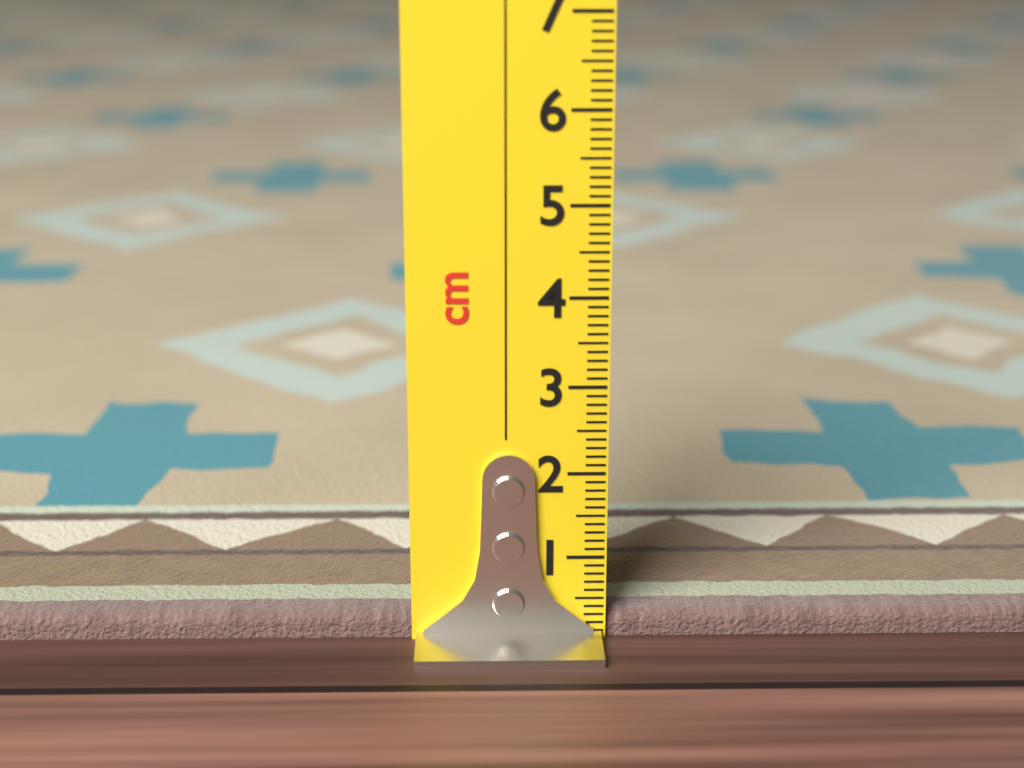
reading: 0.3 cm
